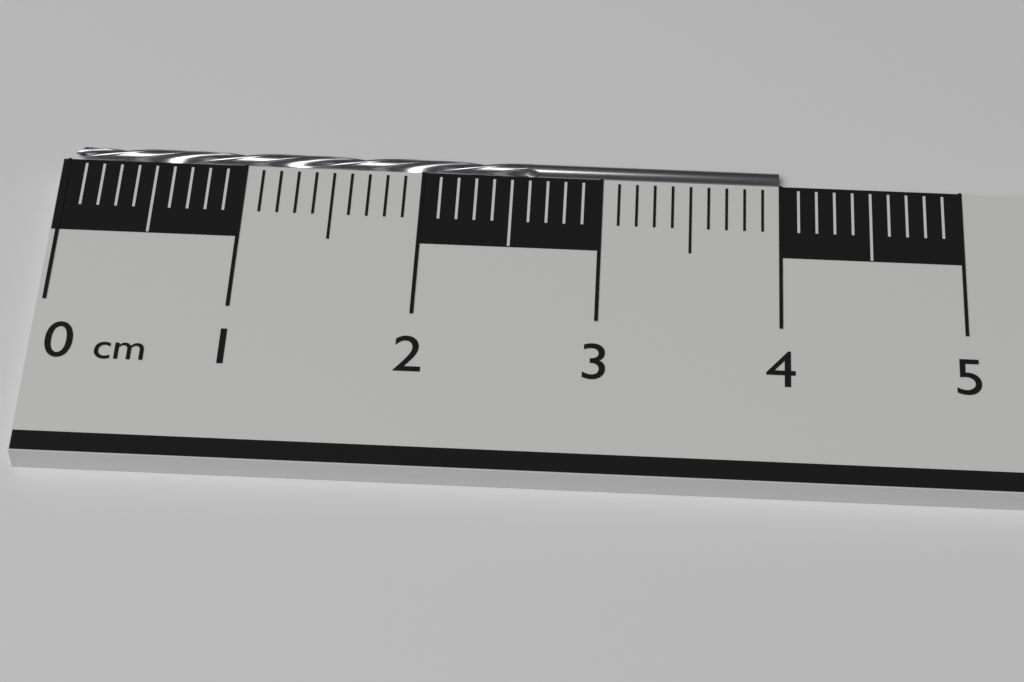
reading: 4.0 cm
